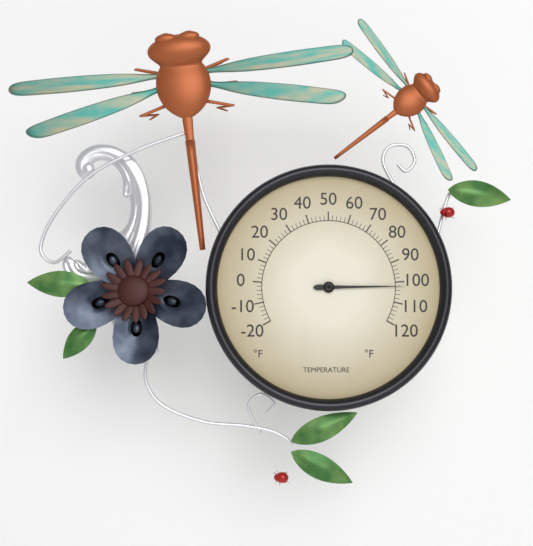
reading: 102 °F
